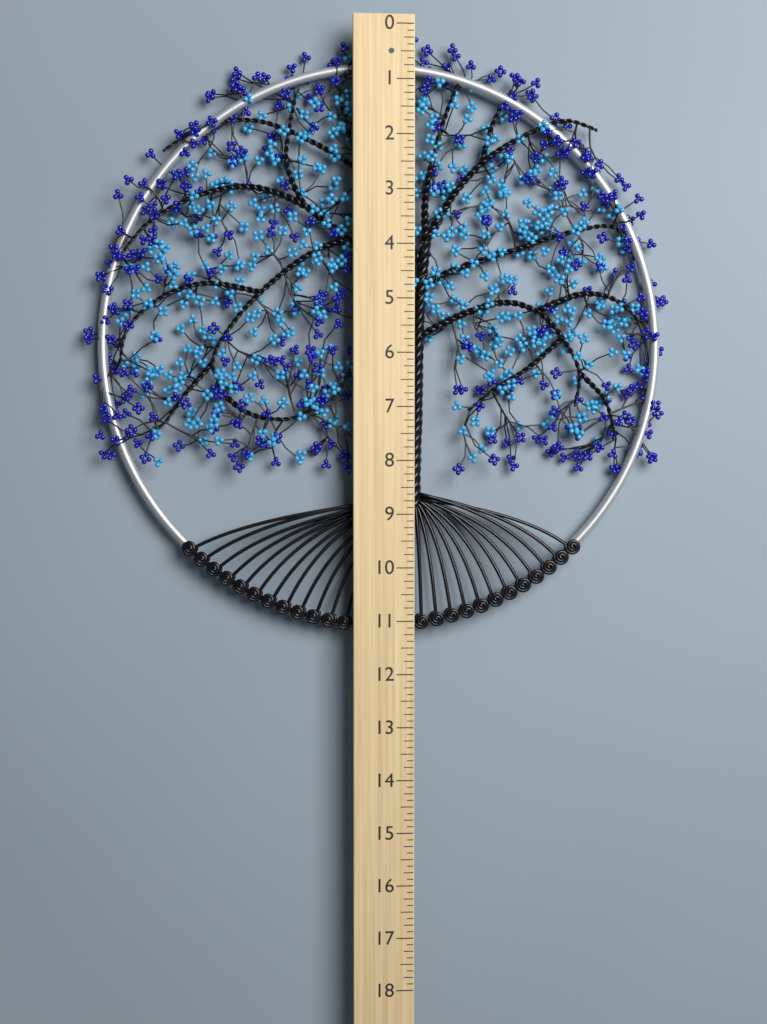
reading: 11.250 (no unit)
